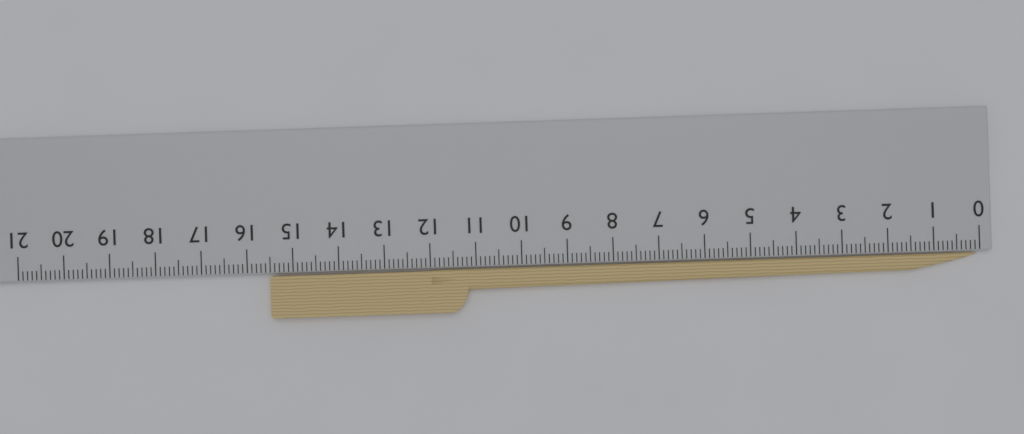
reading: 15.5 cm
